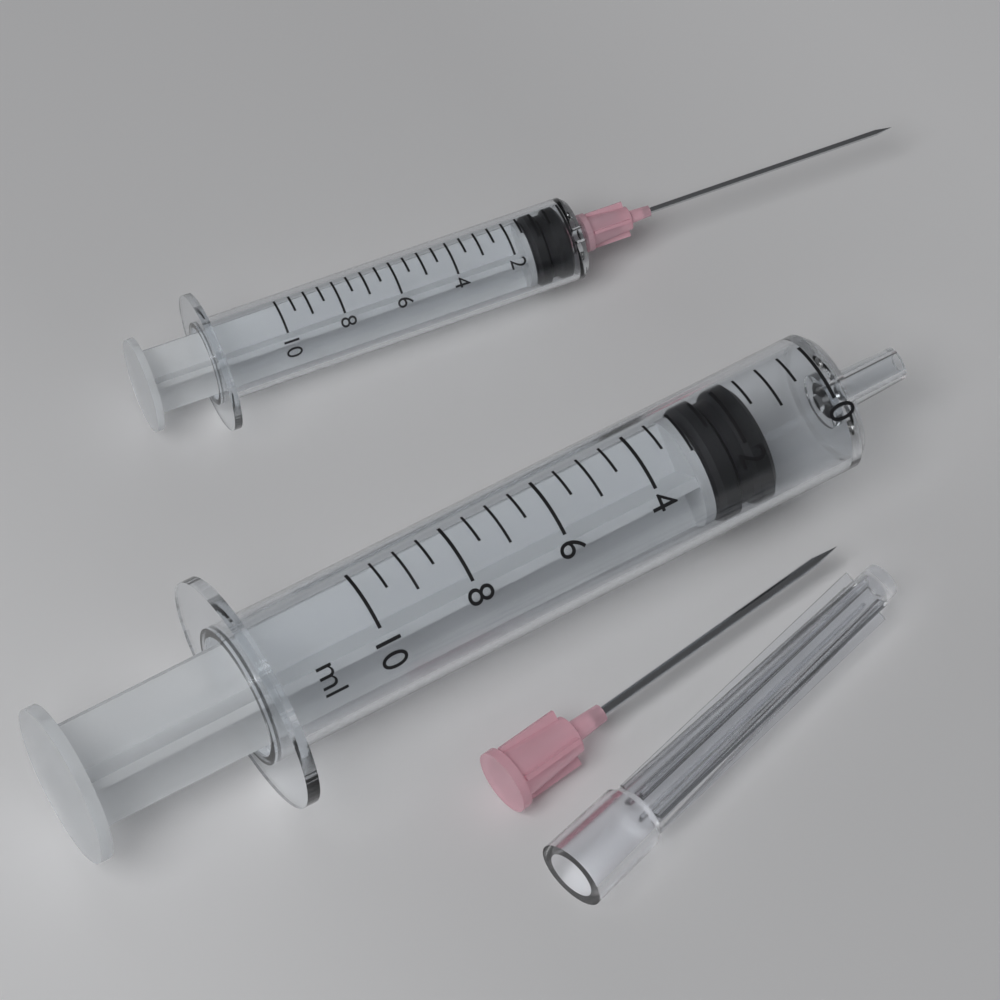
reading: 1.5 ml
